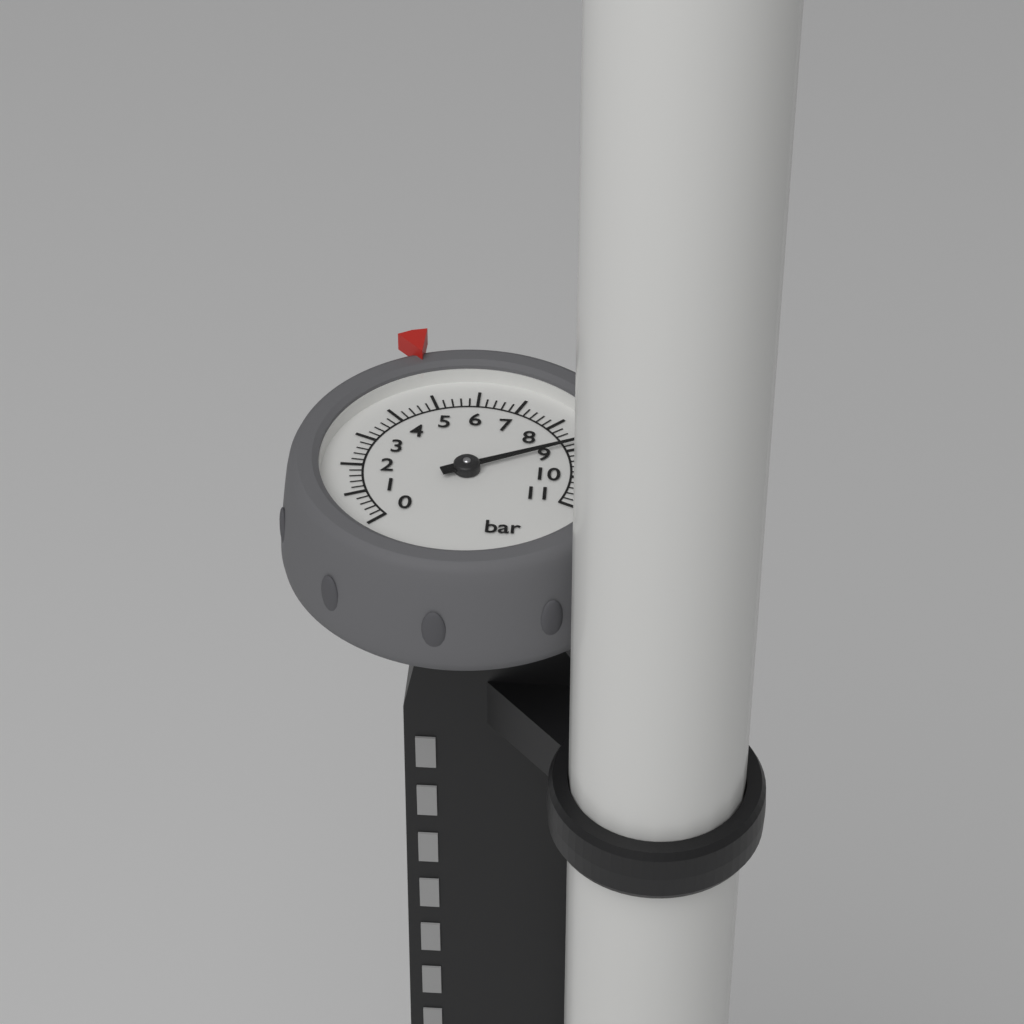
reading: 8.8 bar
